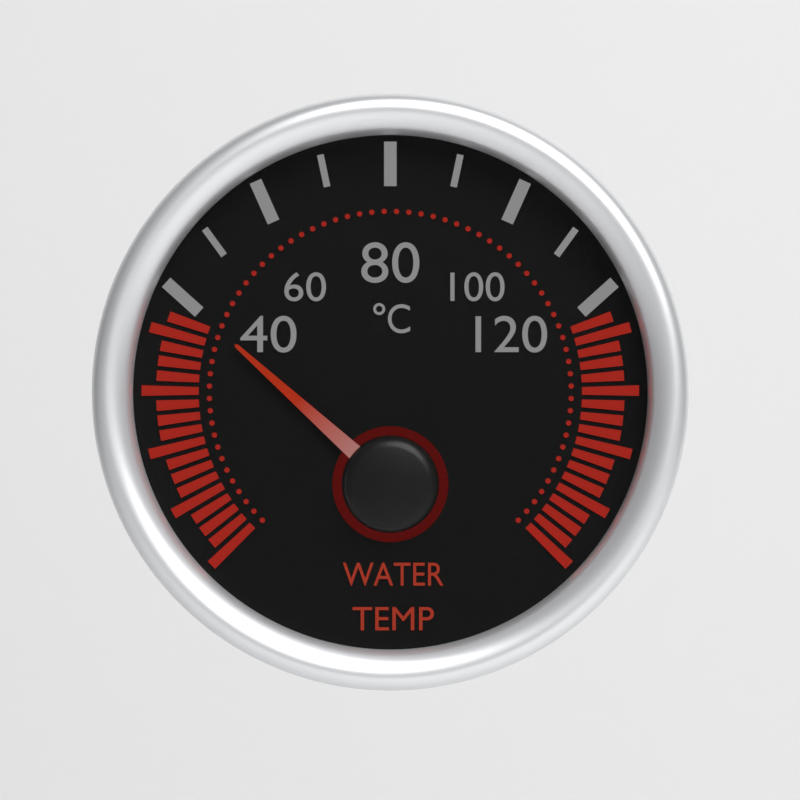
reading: 40 °C
